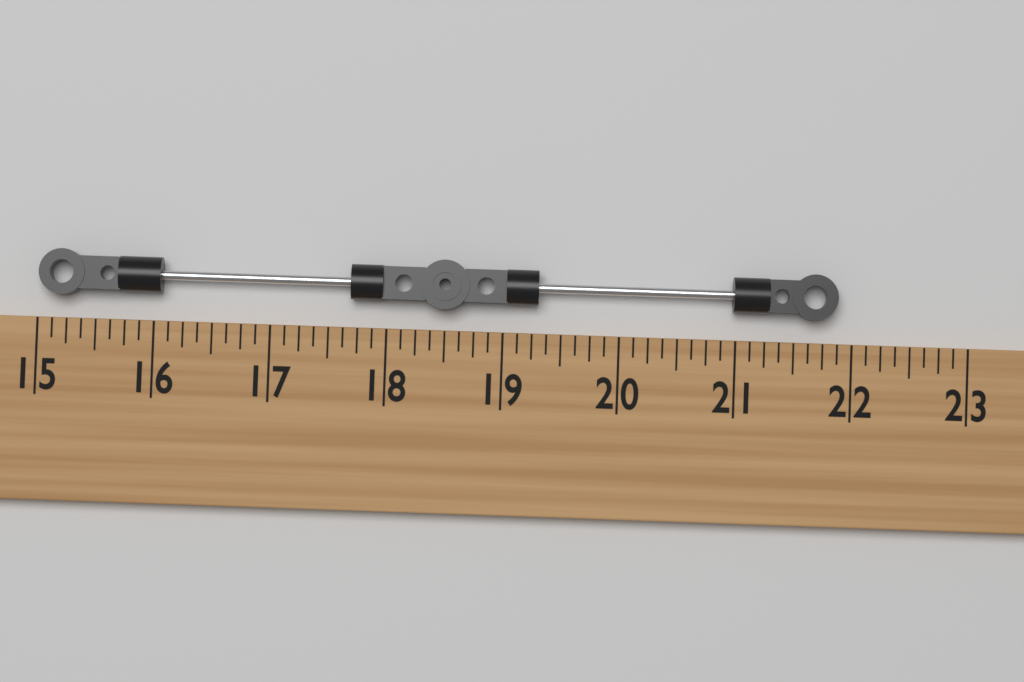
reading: 21.875 (no unit)
